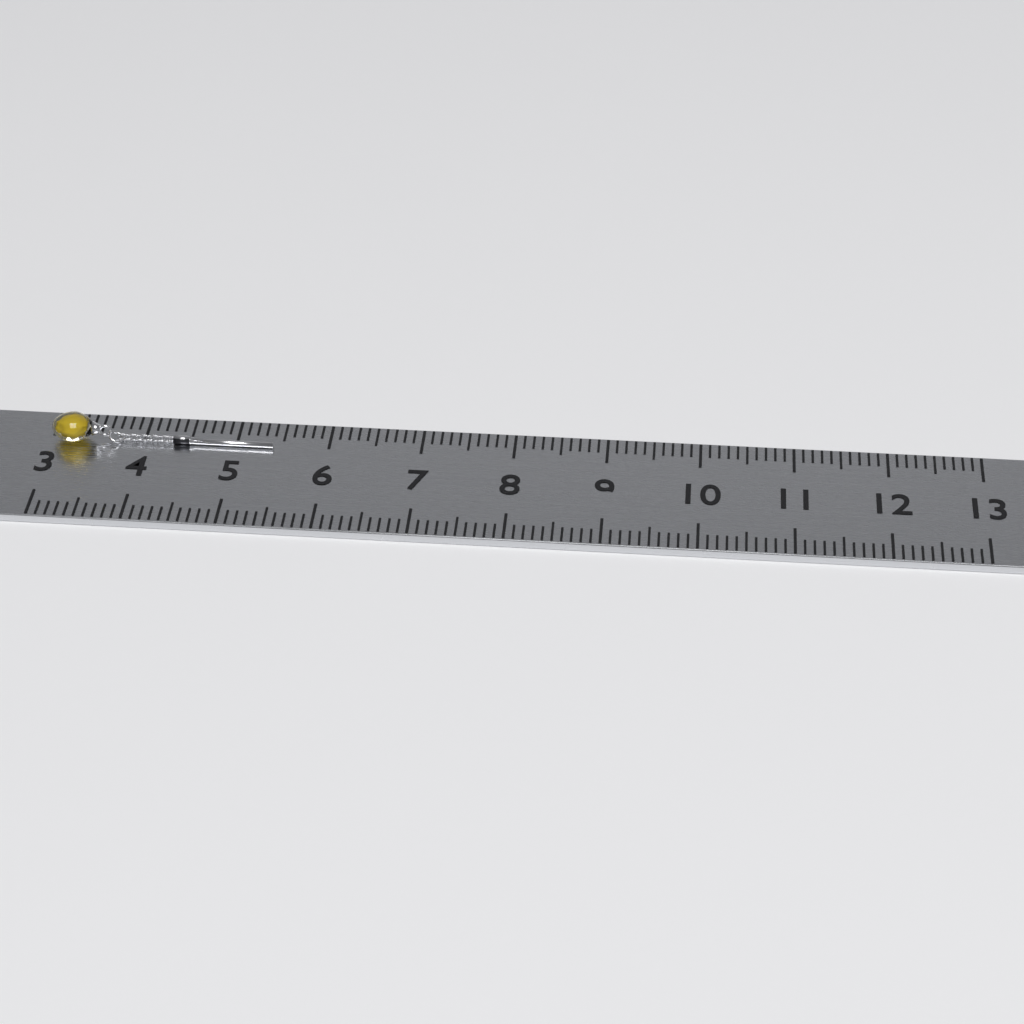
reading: 5.4 (no unit)
